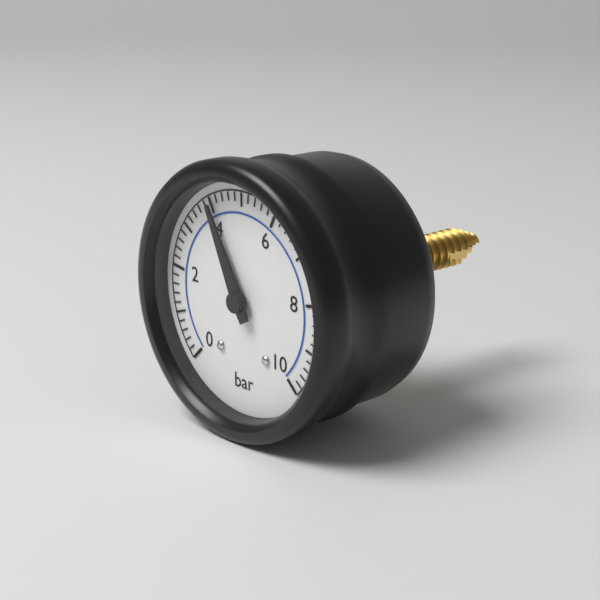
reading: 4.0 bar
